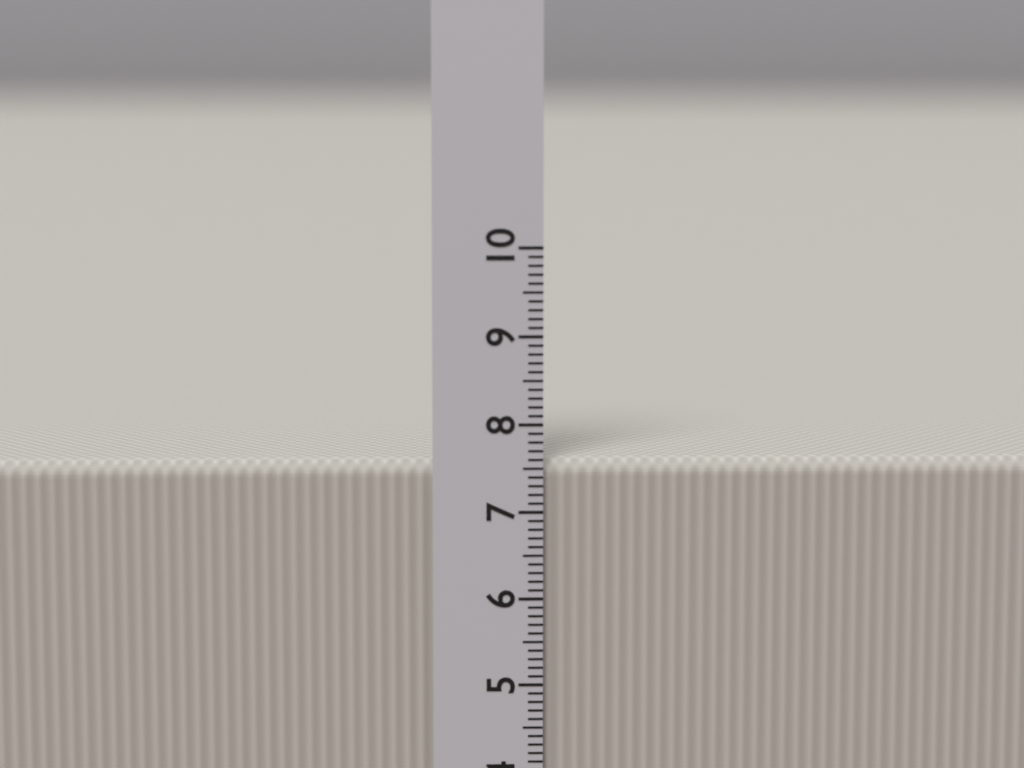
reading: 7.6 cm
